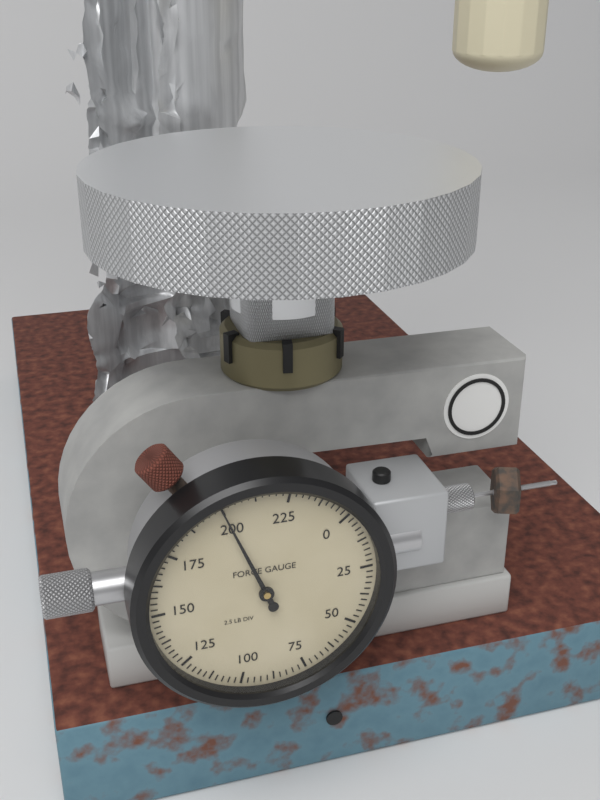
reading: 200.0 lb
